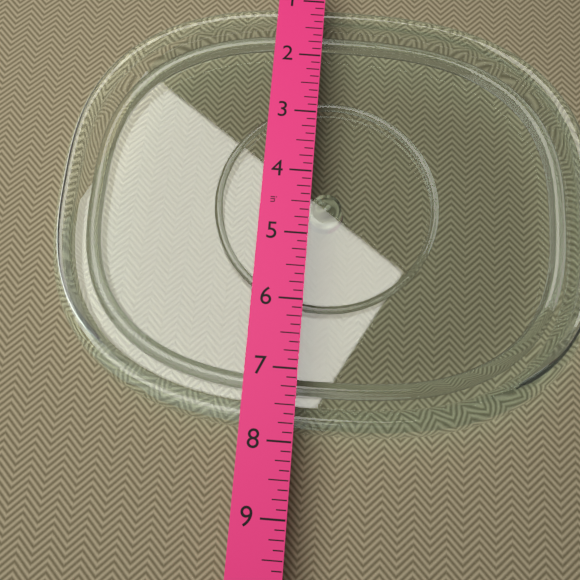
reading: 7.875 in
